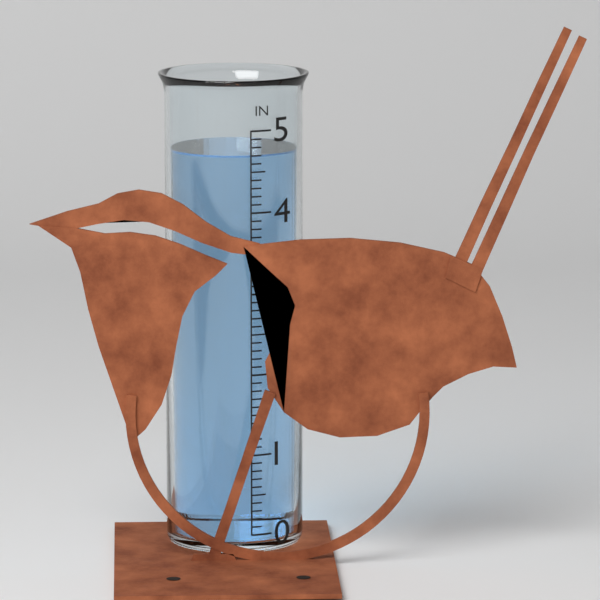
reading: 4.7 in
